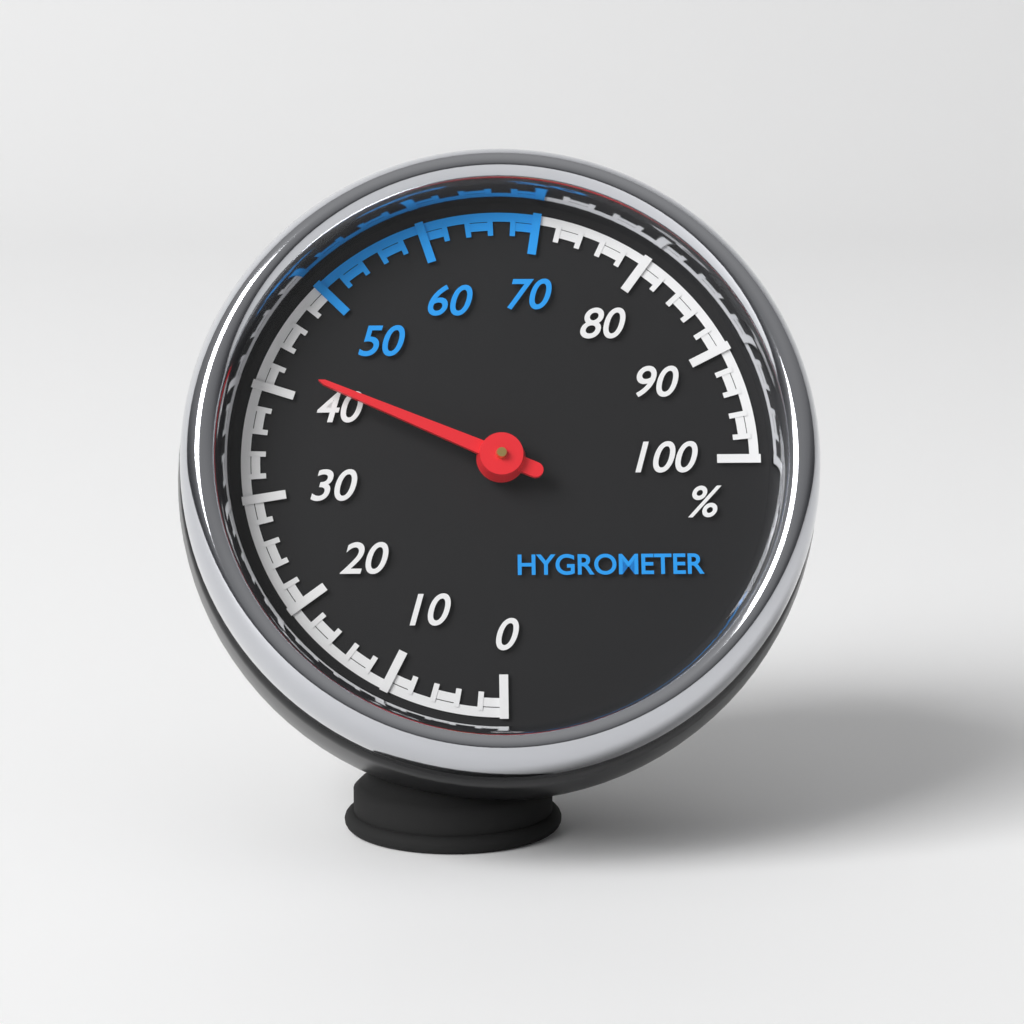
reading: 42 %
